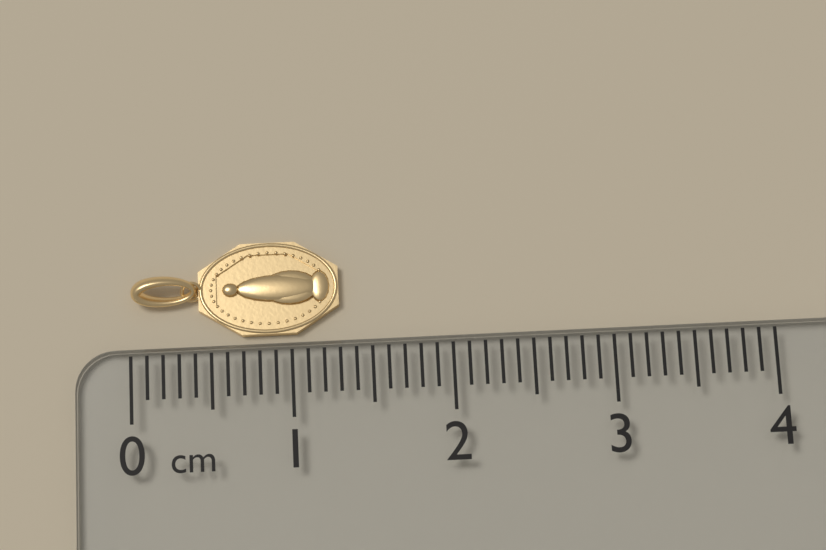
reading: 1.3 cm
